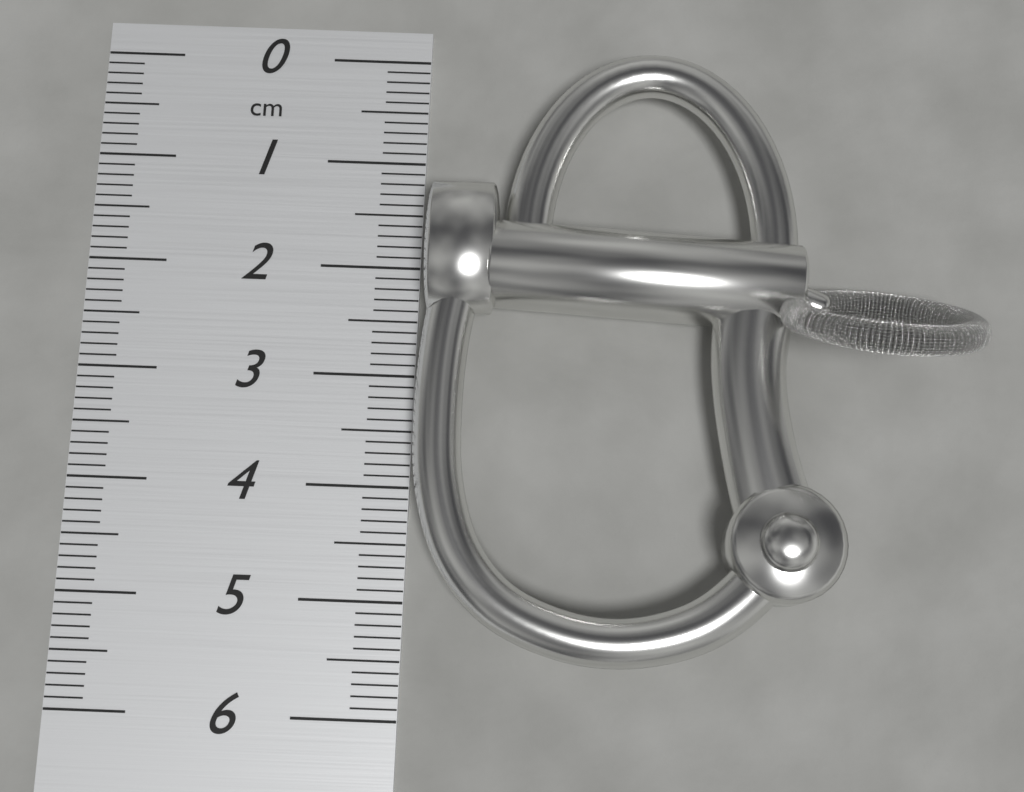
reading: 5.5 cm
